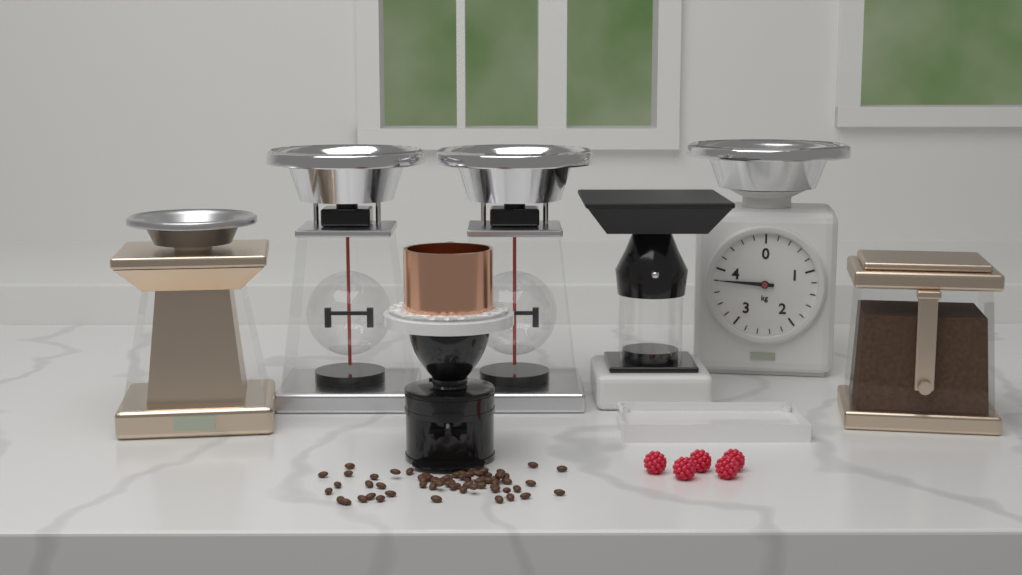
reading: 3.8 kg
